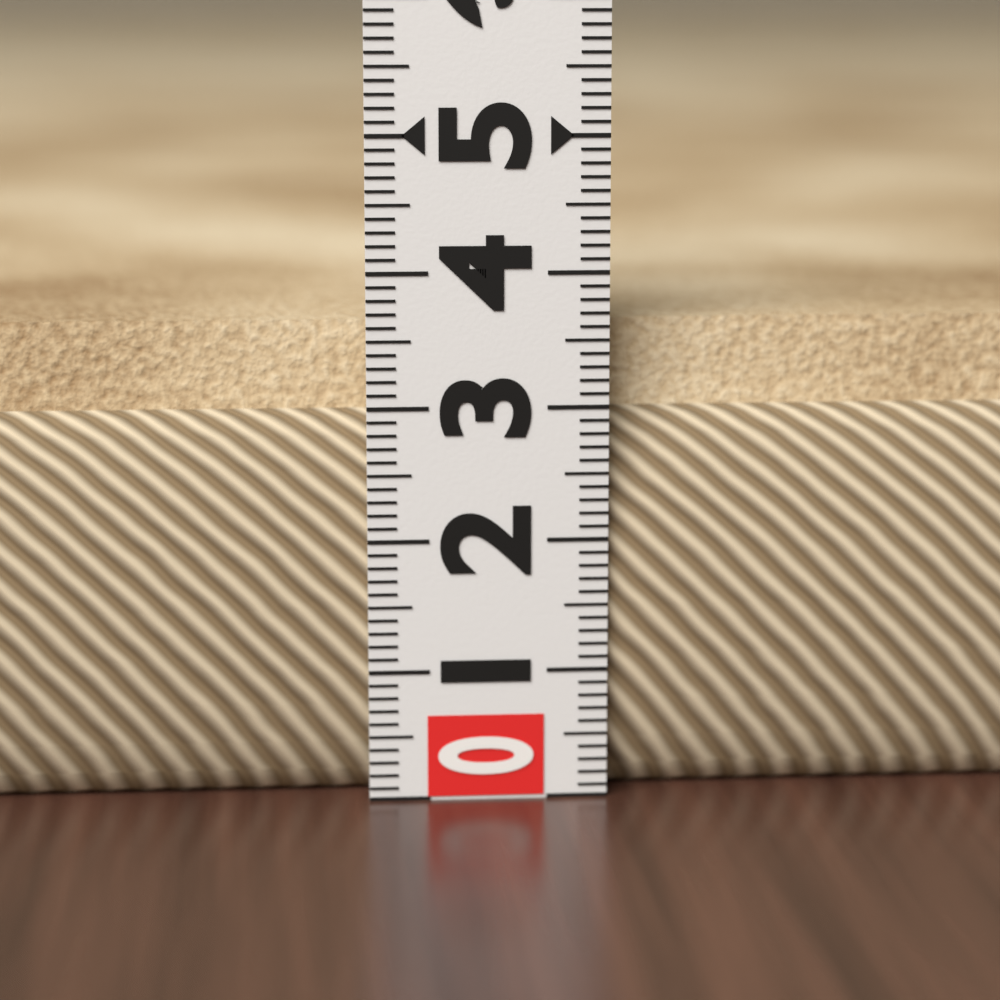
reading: 3.6 (no unit)
